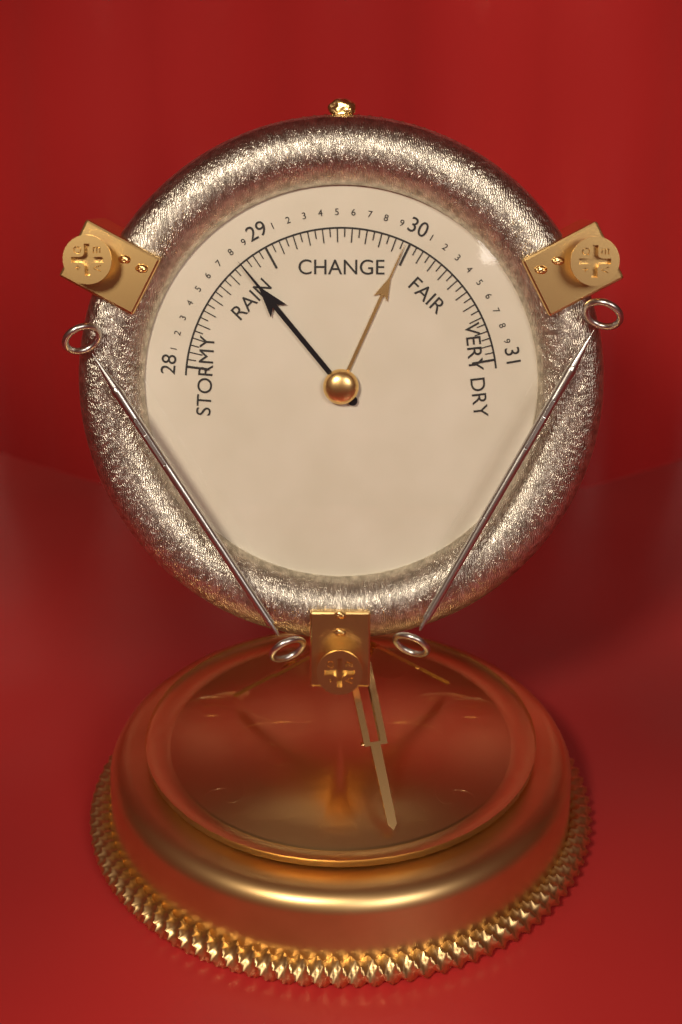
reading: 28.80 (no unit)
